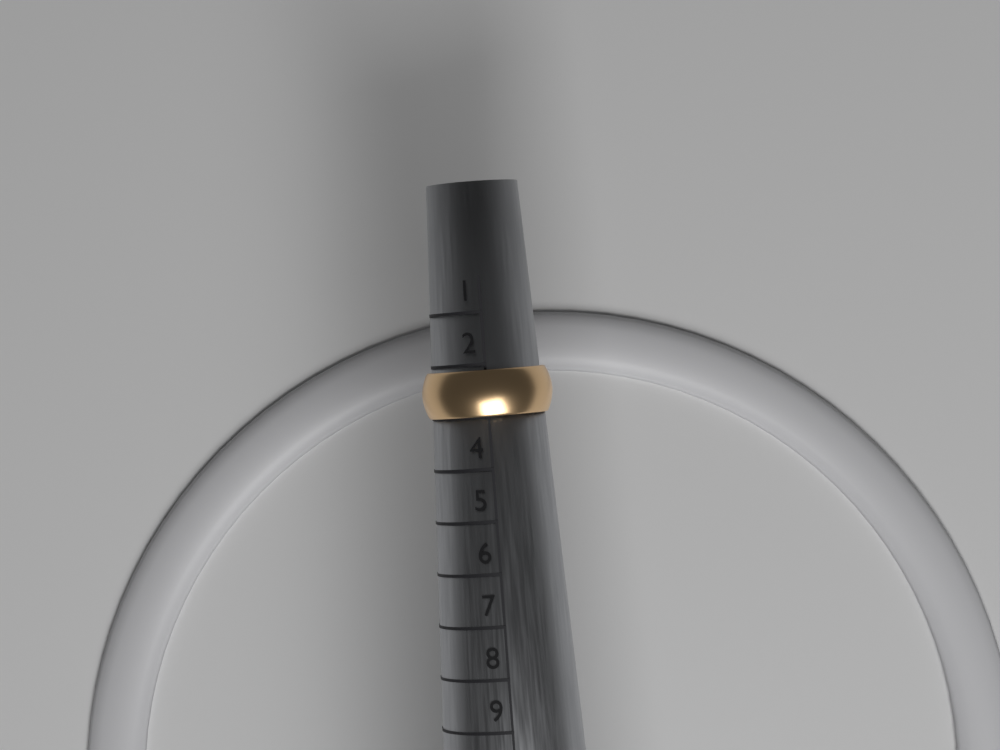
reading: 3 (no unit)
